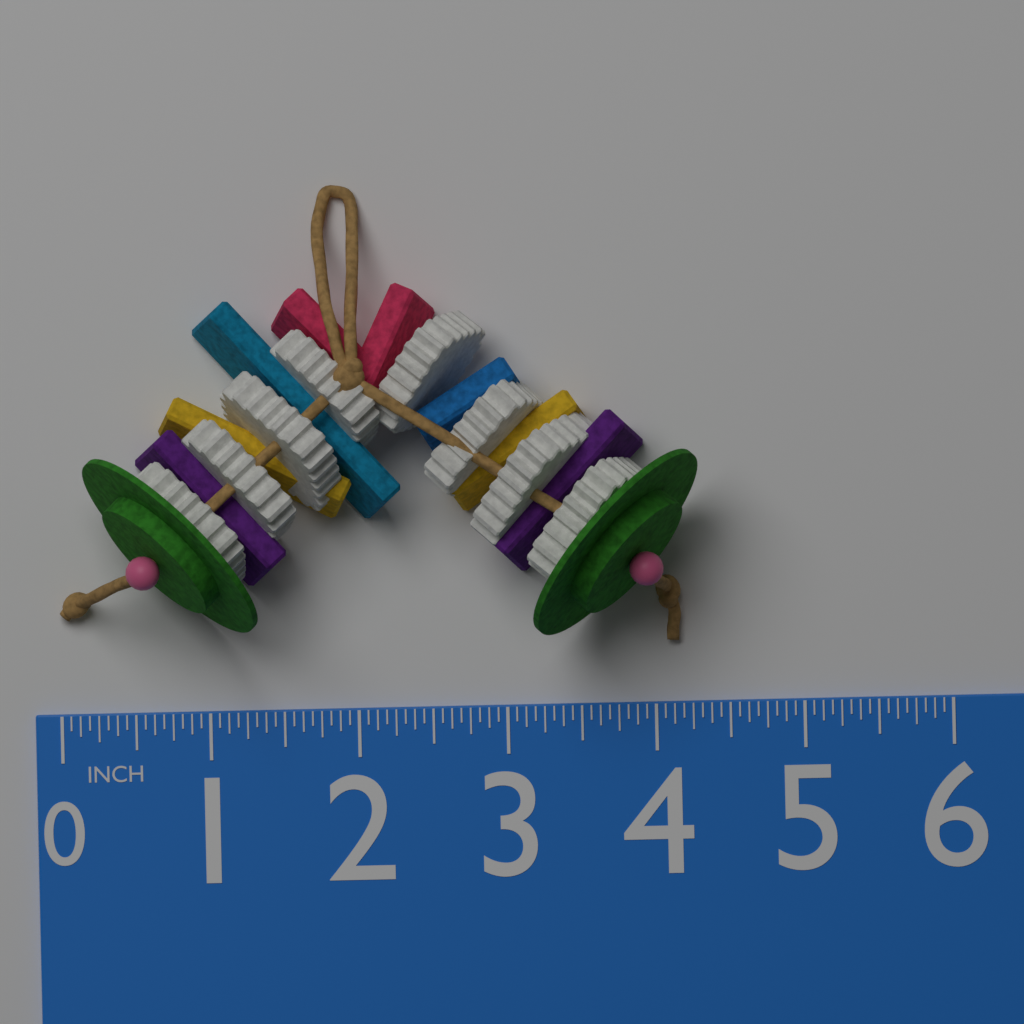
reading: 4.3125 in
